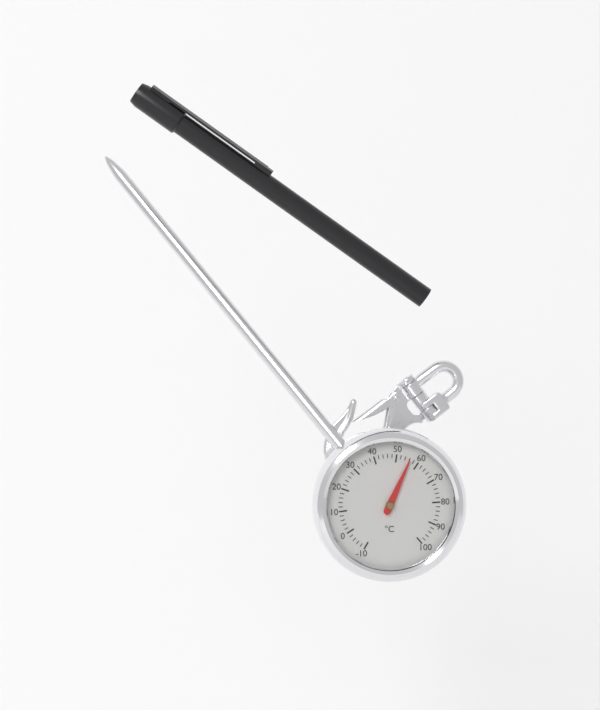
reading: 56 °C
